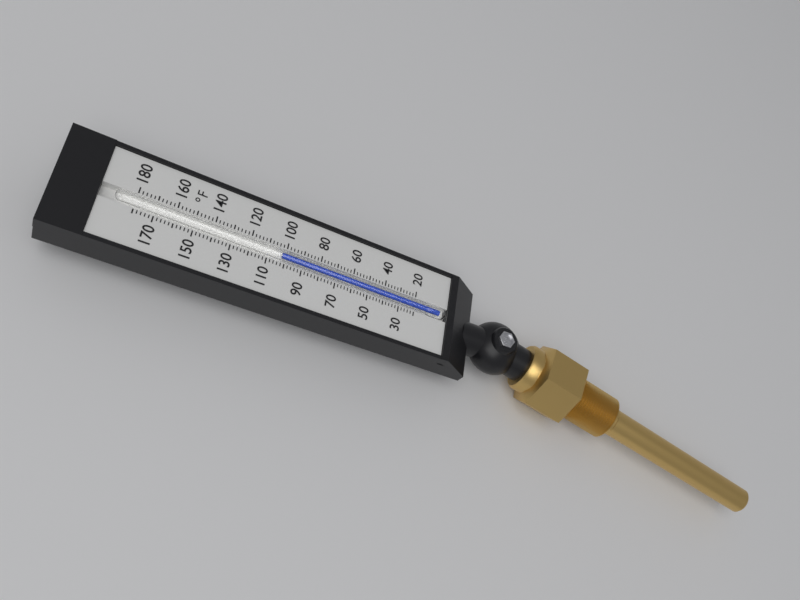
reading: 102 °F
